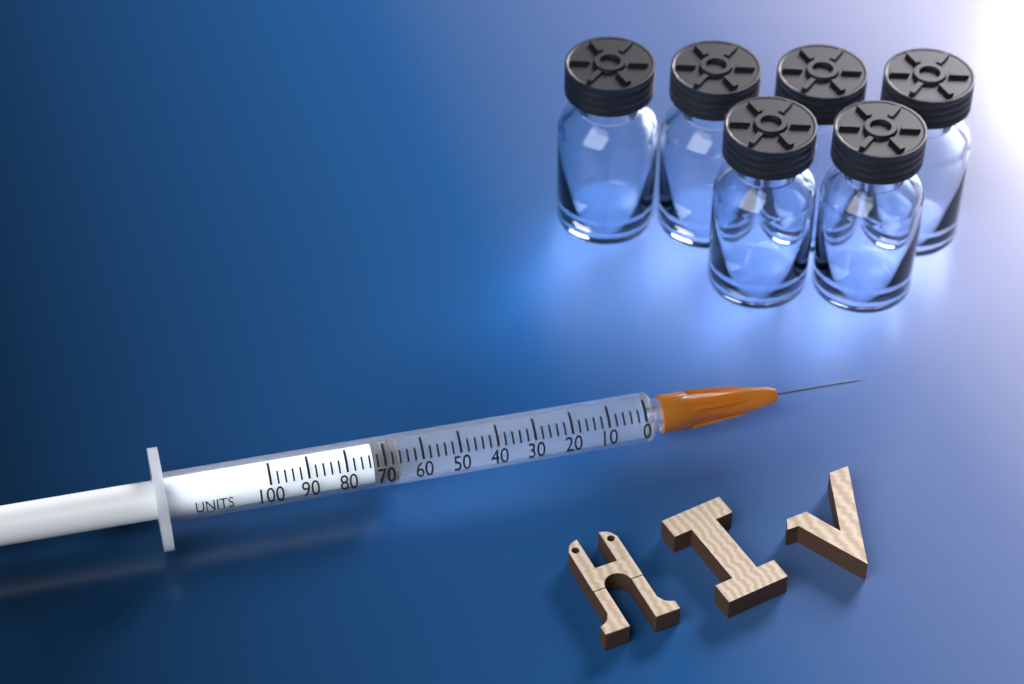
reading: 66 units
